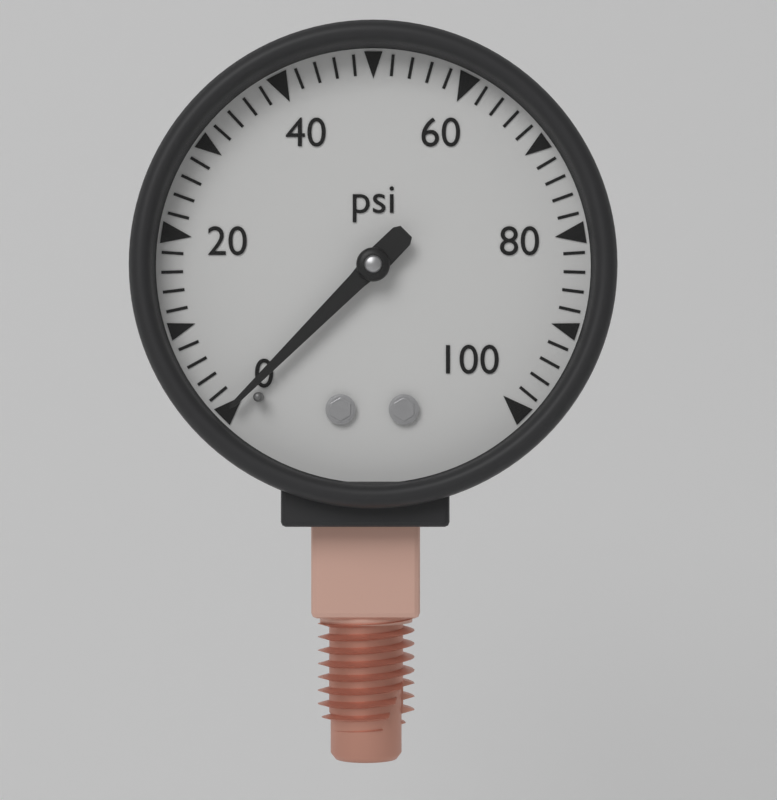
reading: 0 psi
